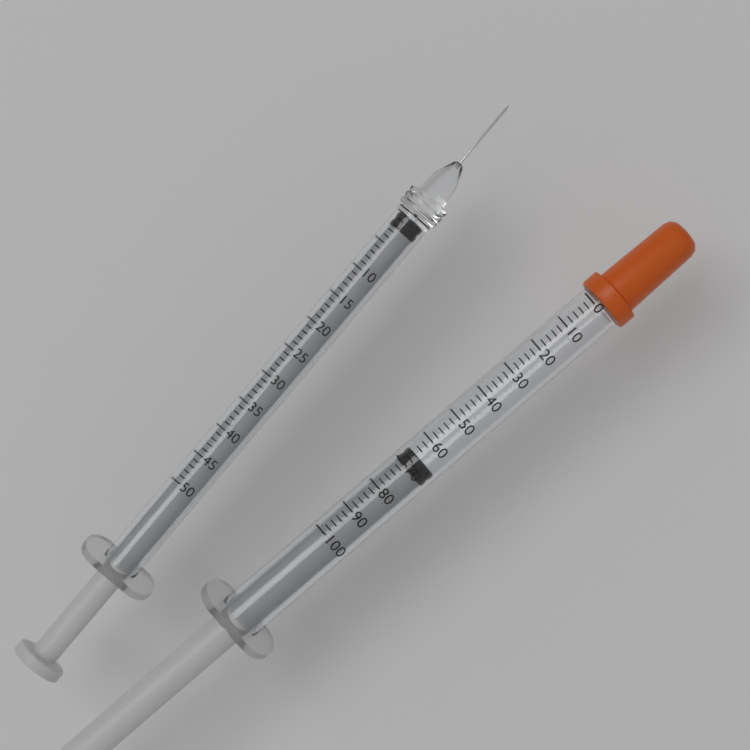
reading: 66 (no unit)
